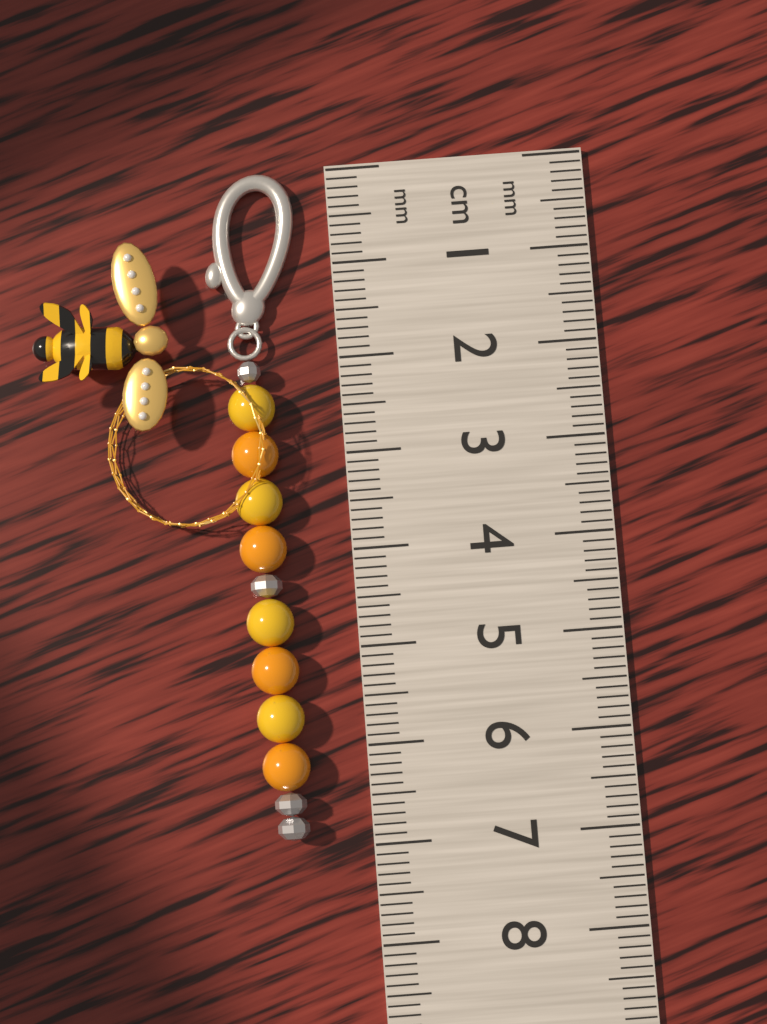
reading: 6.9 cm
